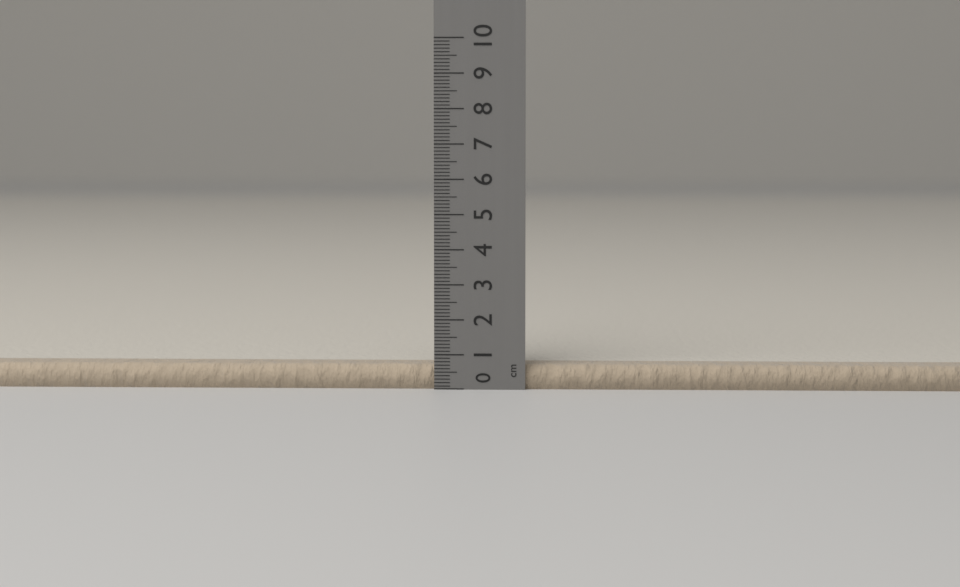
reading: 0.7 cm
